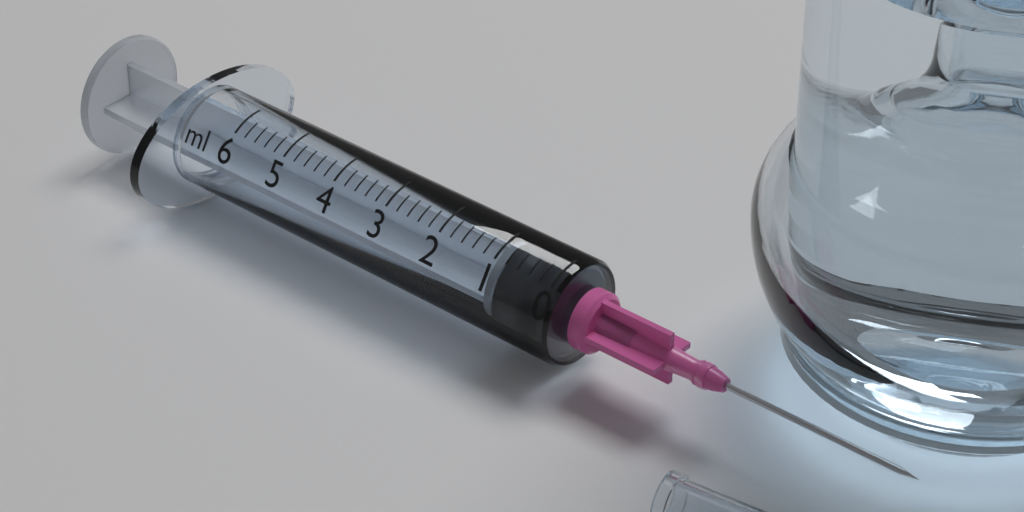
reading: 0.0 ml
